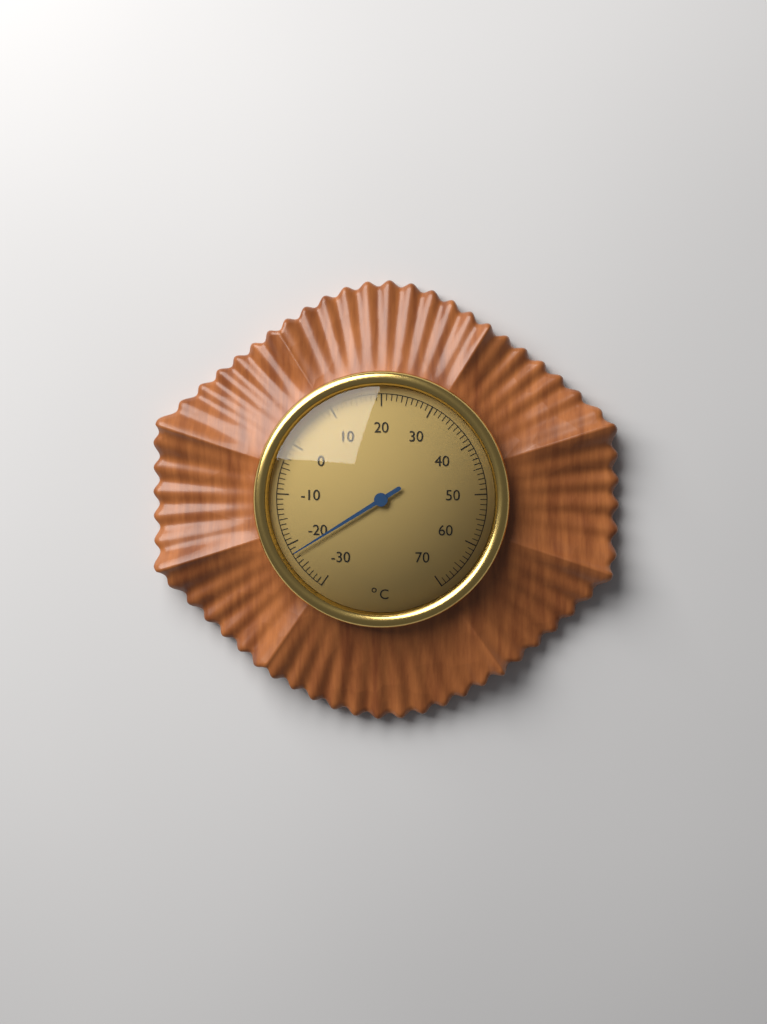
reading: -22 °C
